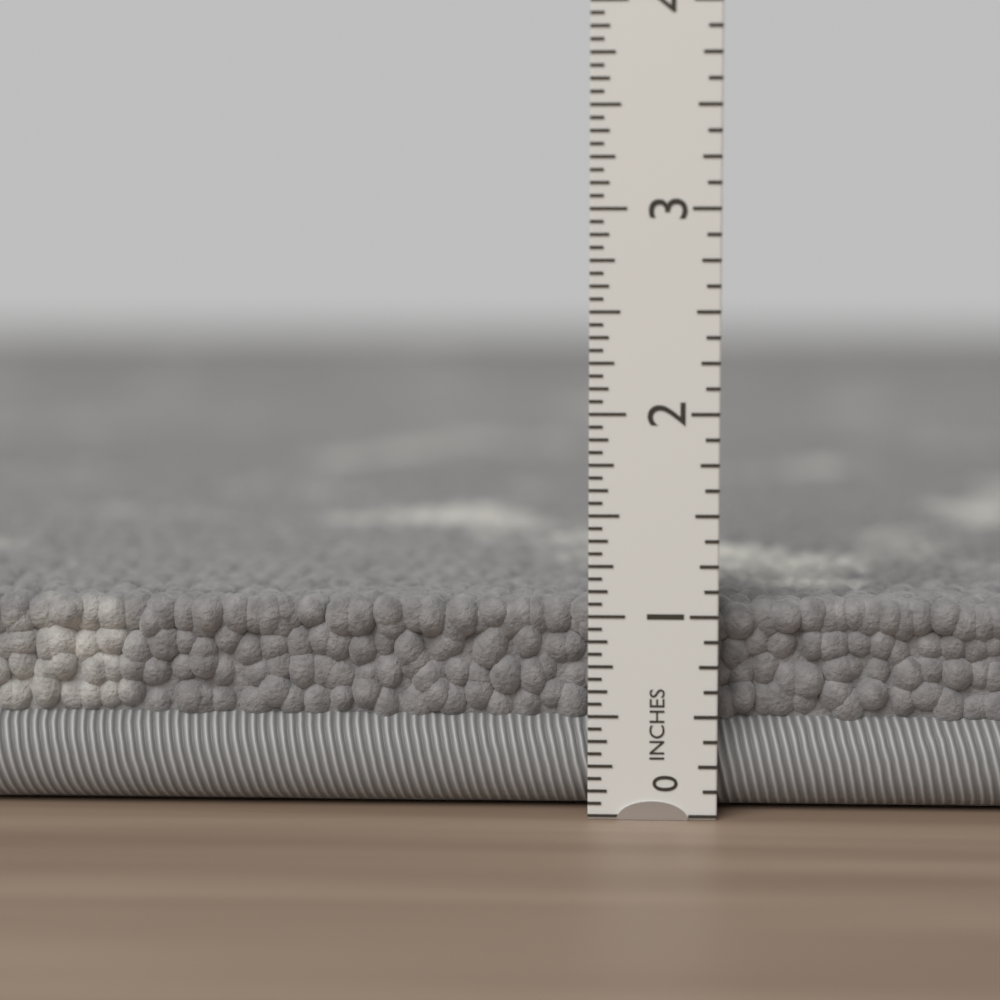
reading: 1.0625 in
